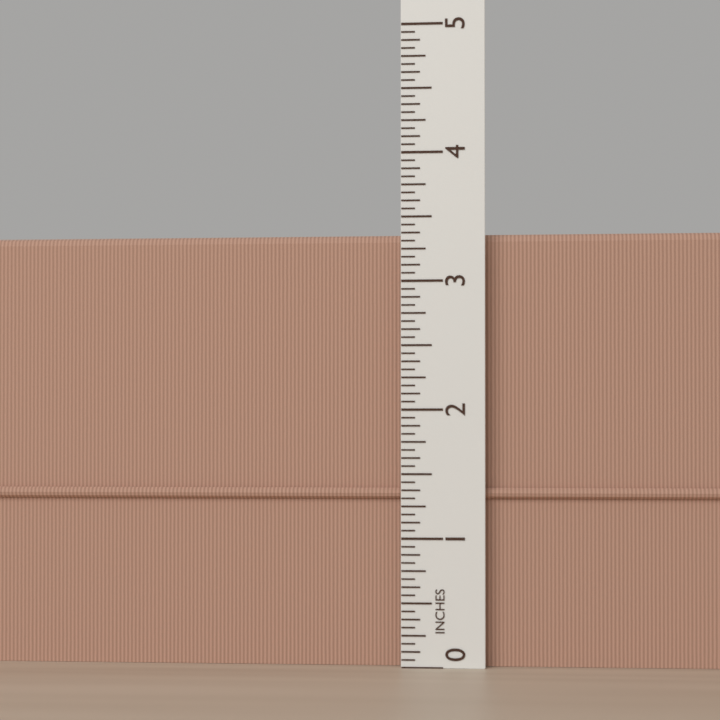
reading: 3.3750 in
